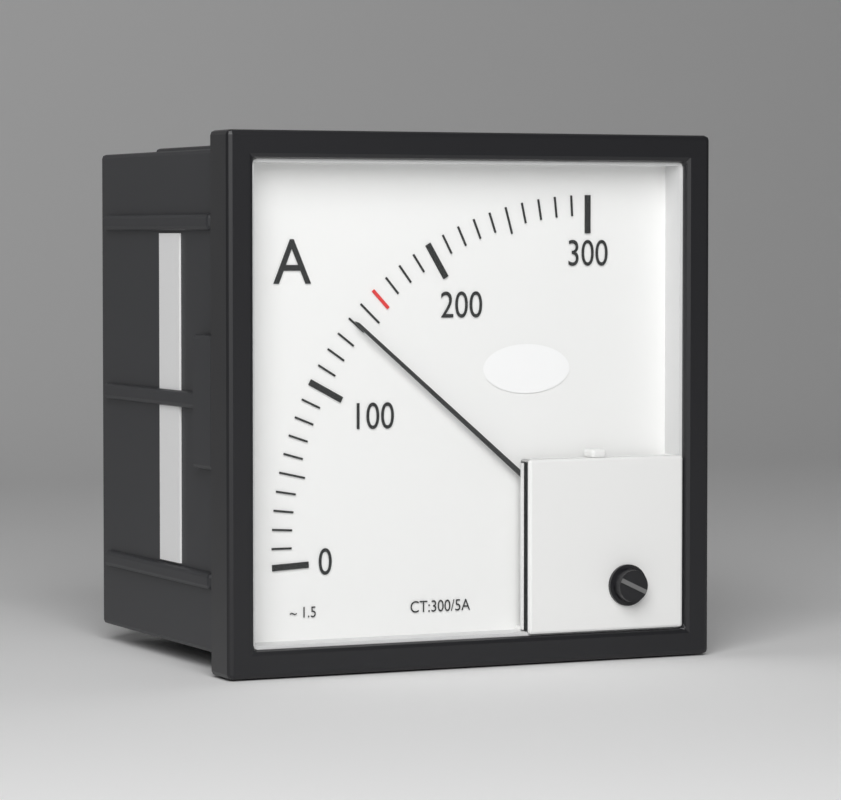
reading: 140 A
